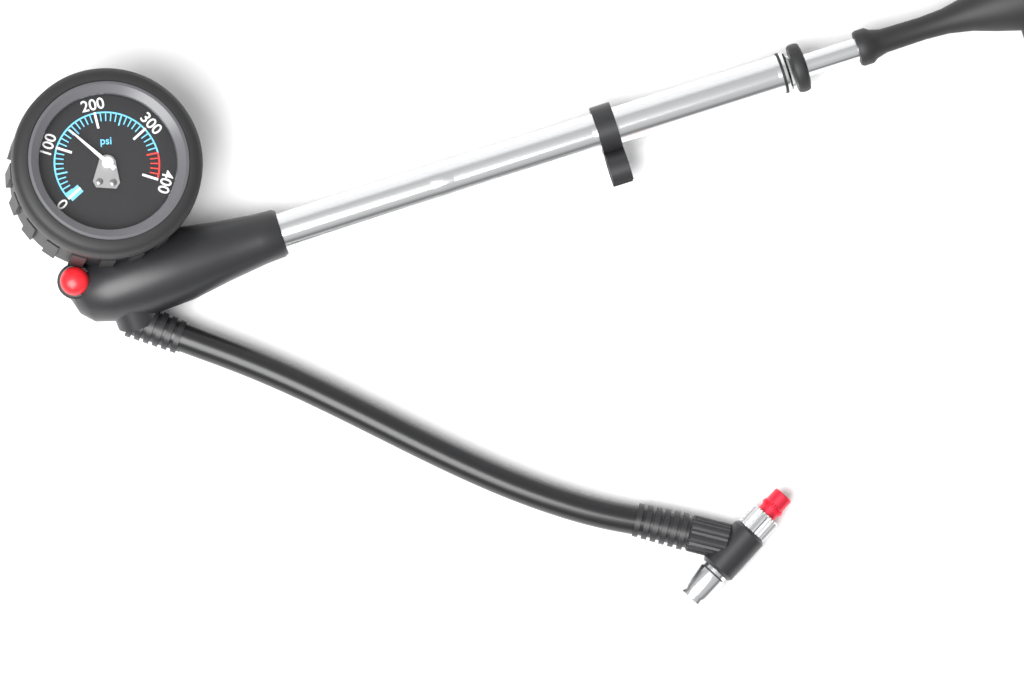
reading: 140 psi
